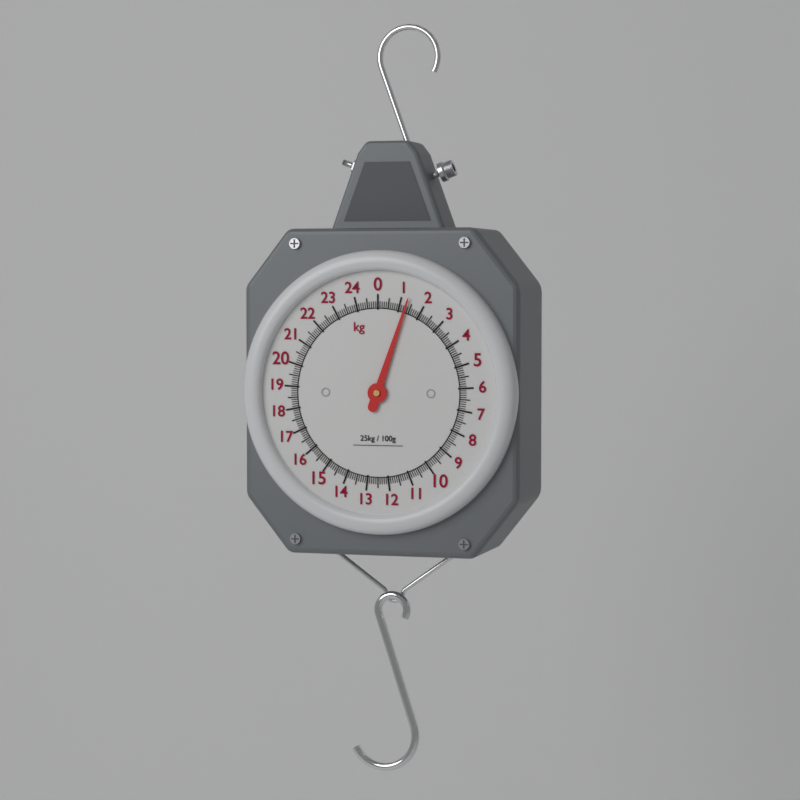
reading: 1.3 kg
